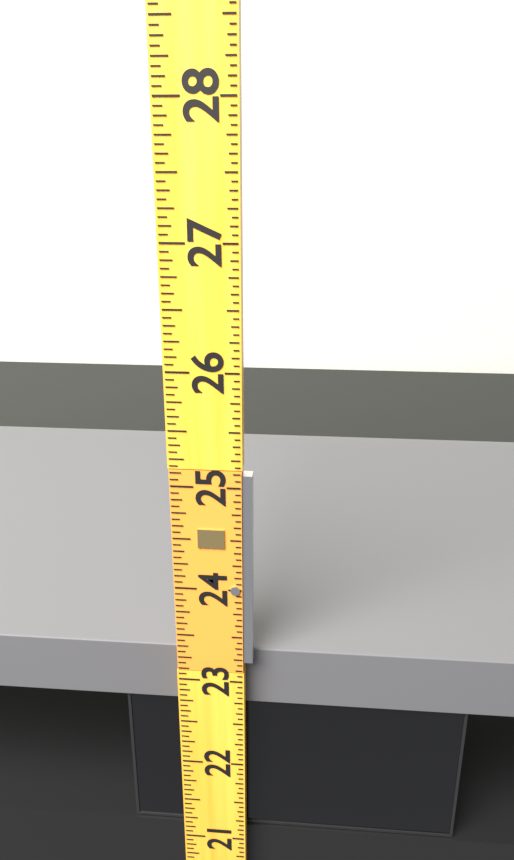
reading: 23.2500 (no unit)
